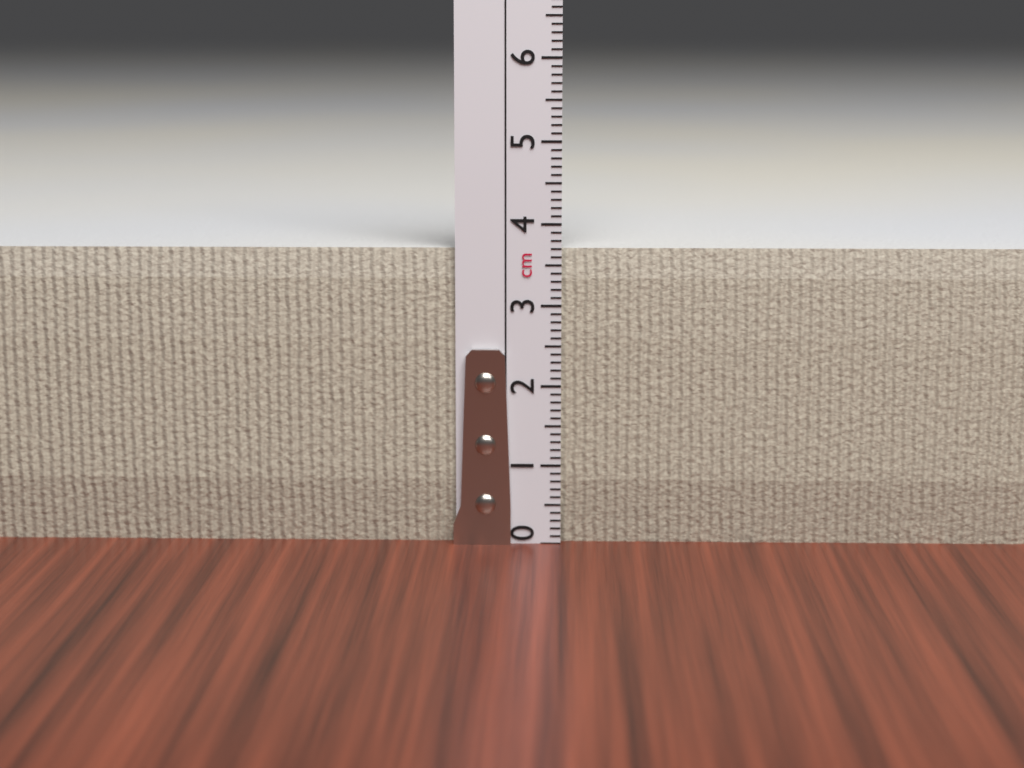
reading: 3.7 cm
